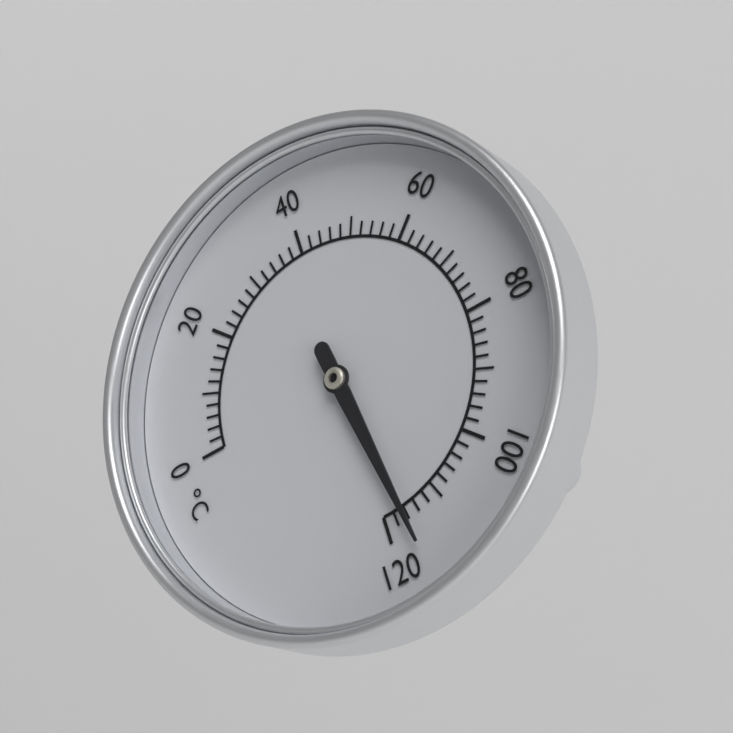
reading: 116 °C
